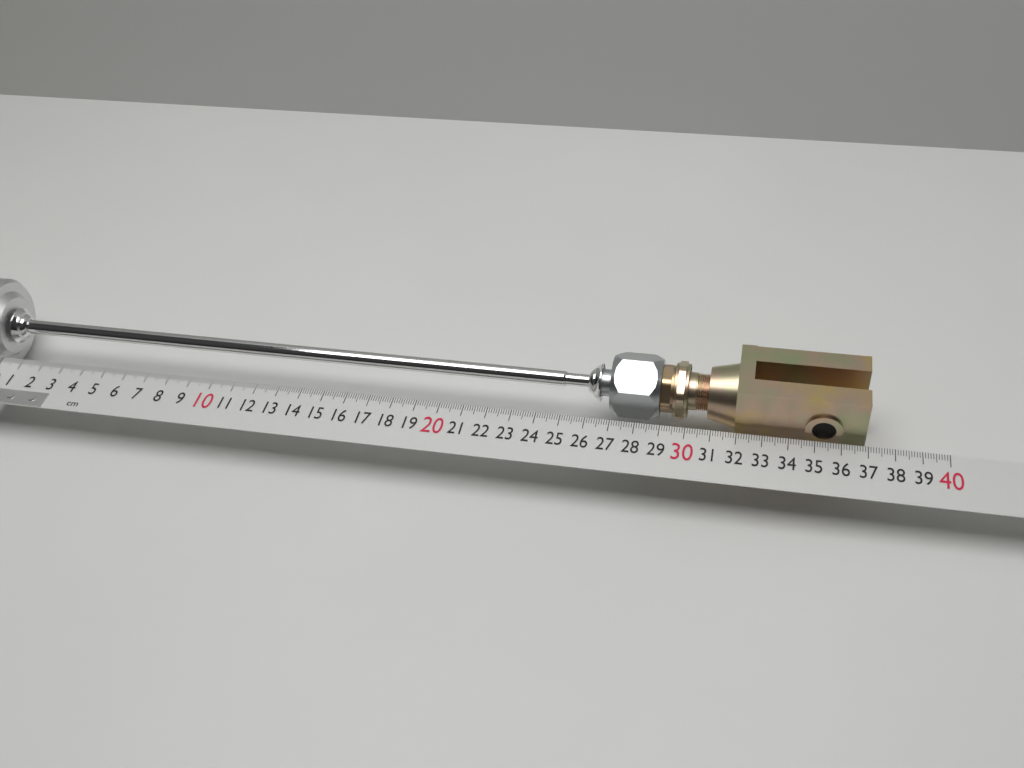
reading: 36.9 cm
